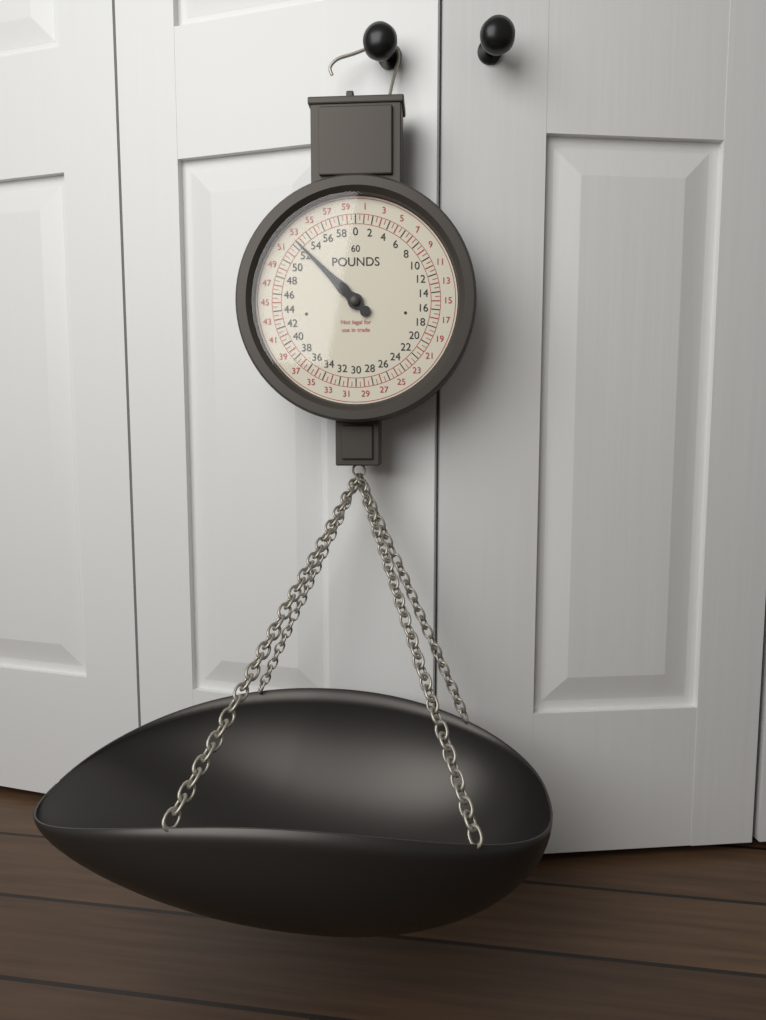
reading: 52.5 lb
